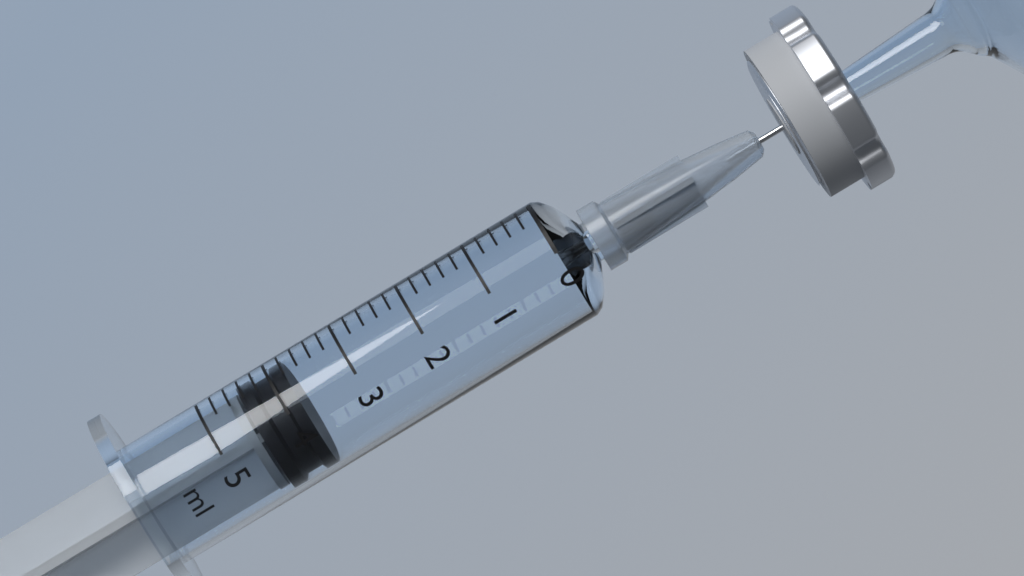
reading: 3.8 ml
